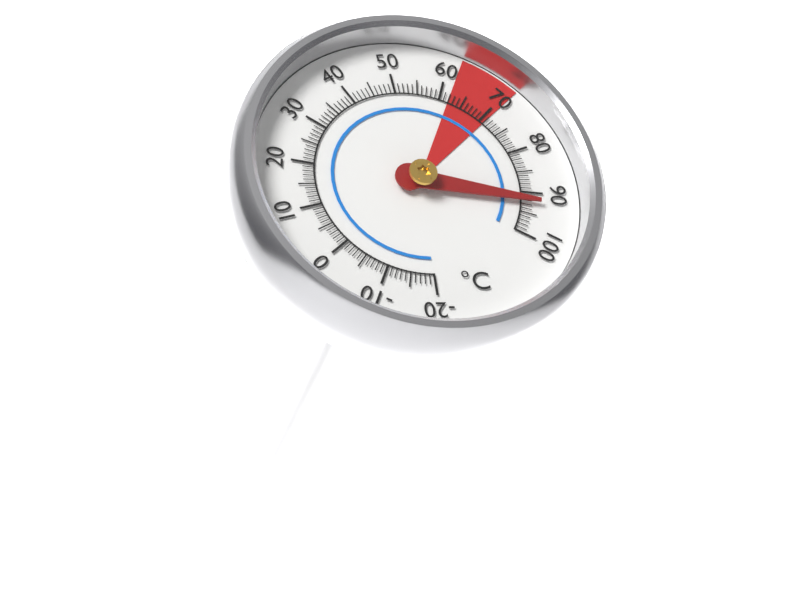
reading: 92 °C
